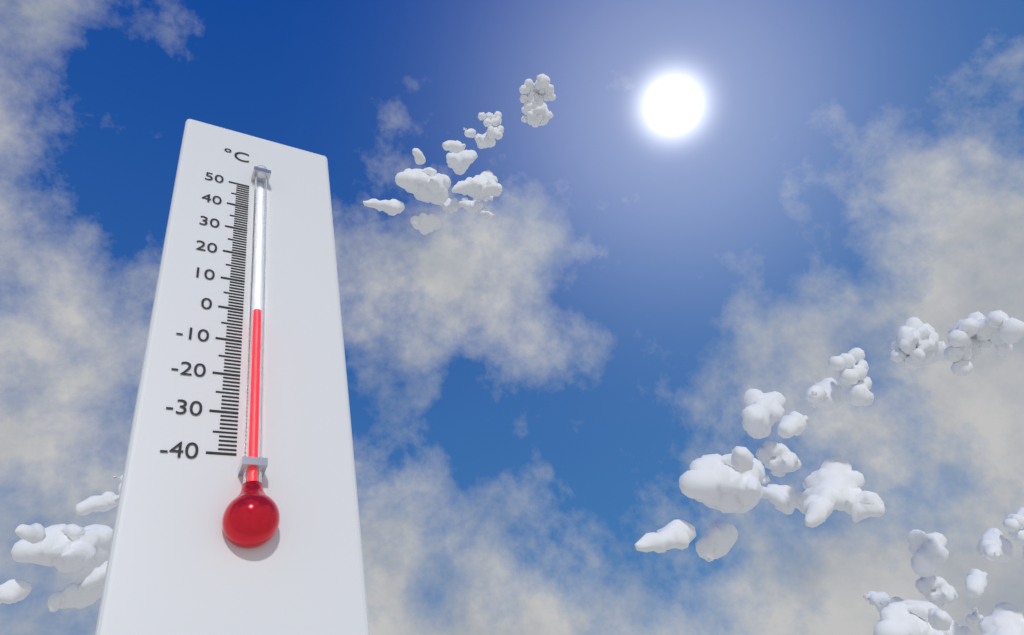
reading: -2 °C
